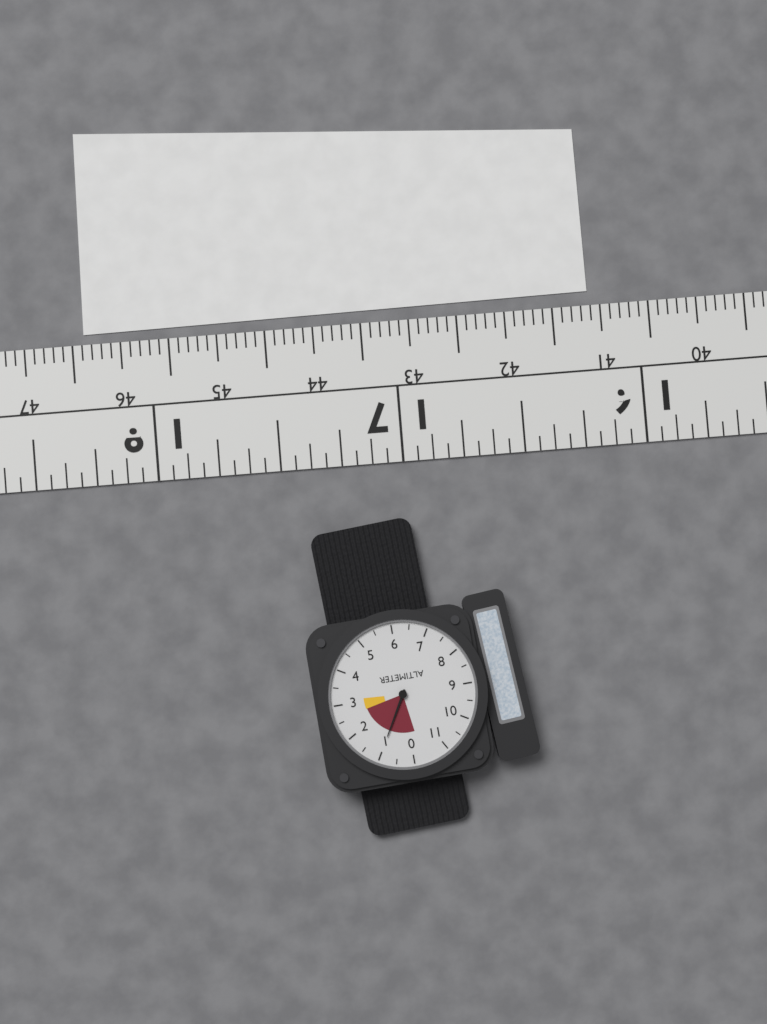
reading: 1.0 (no unit)
